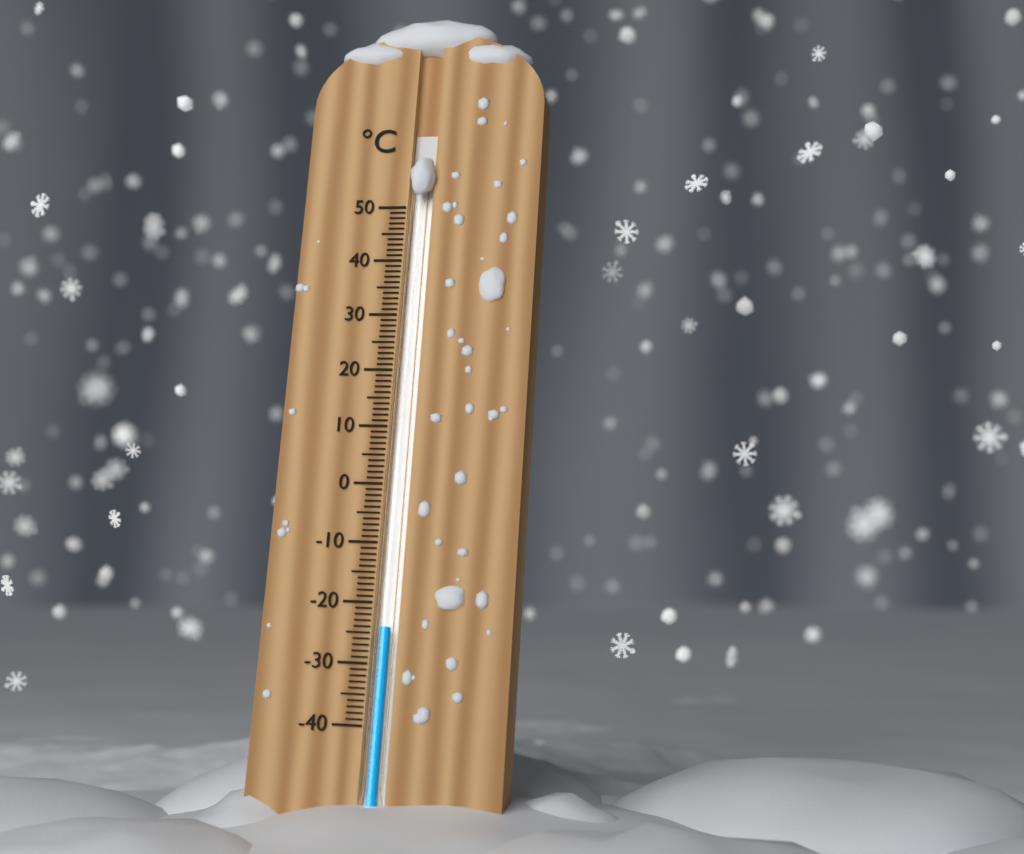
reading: -24 °C
